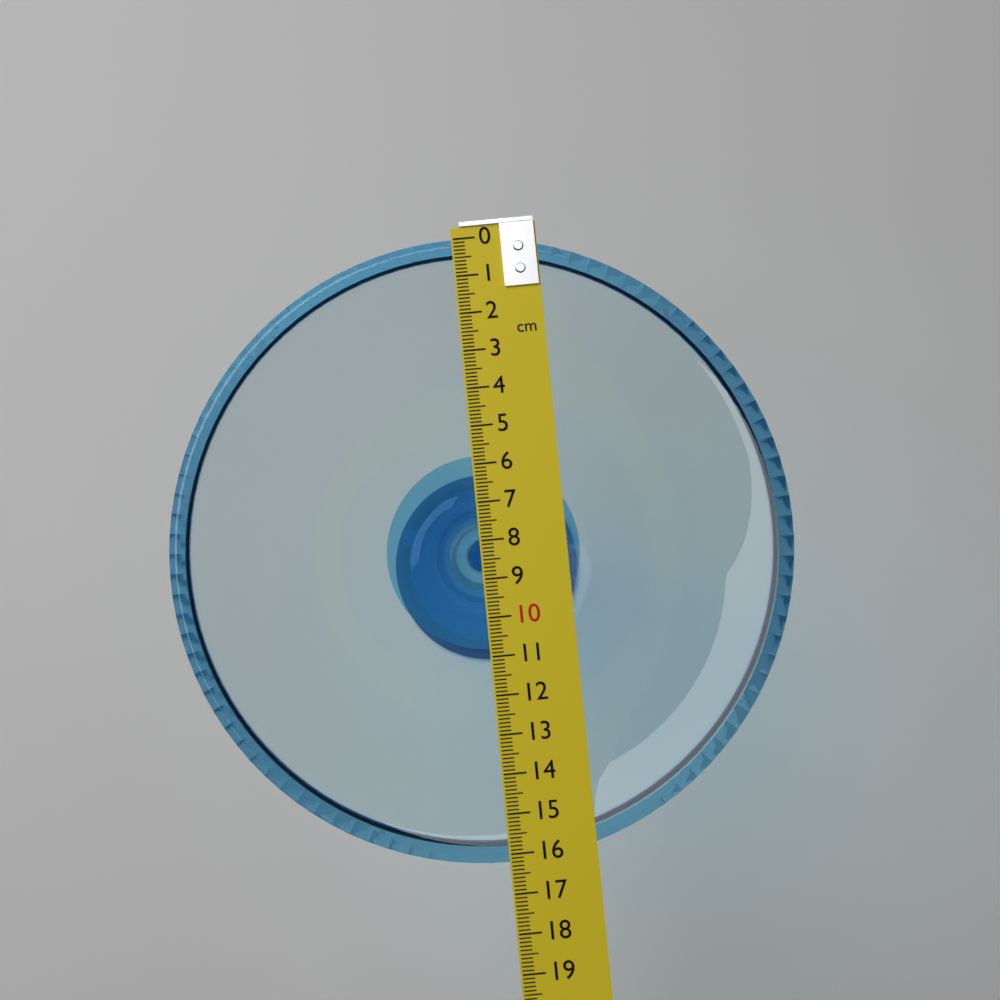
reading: 16.2 cm
